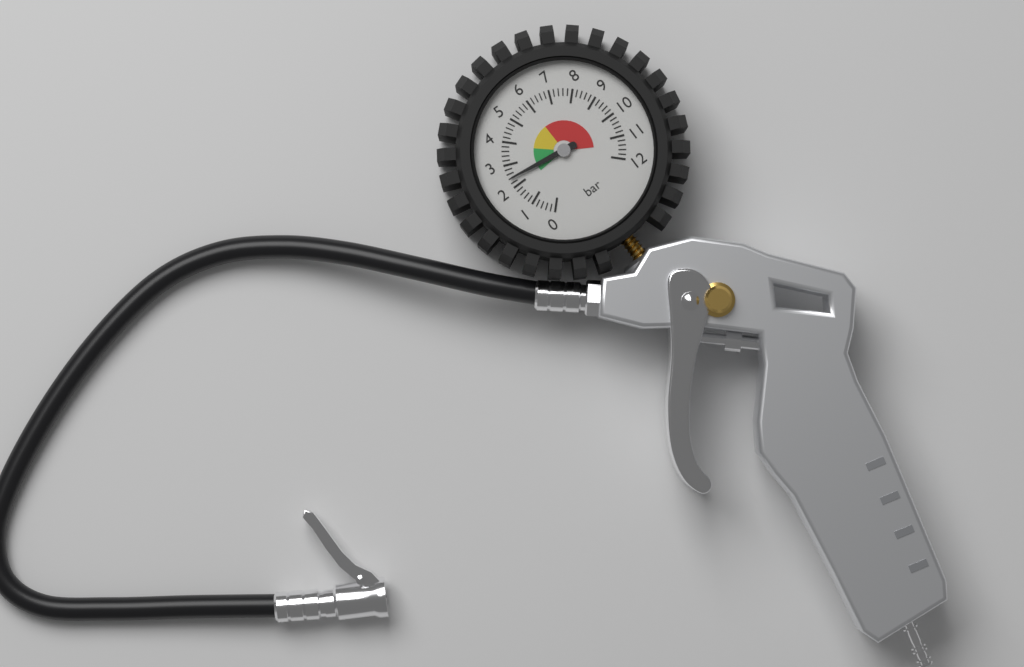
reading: 2.4 bar
